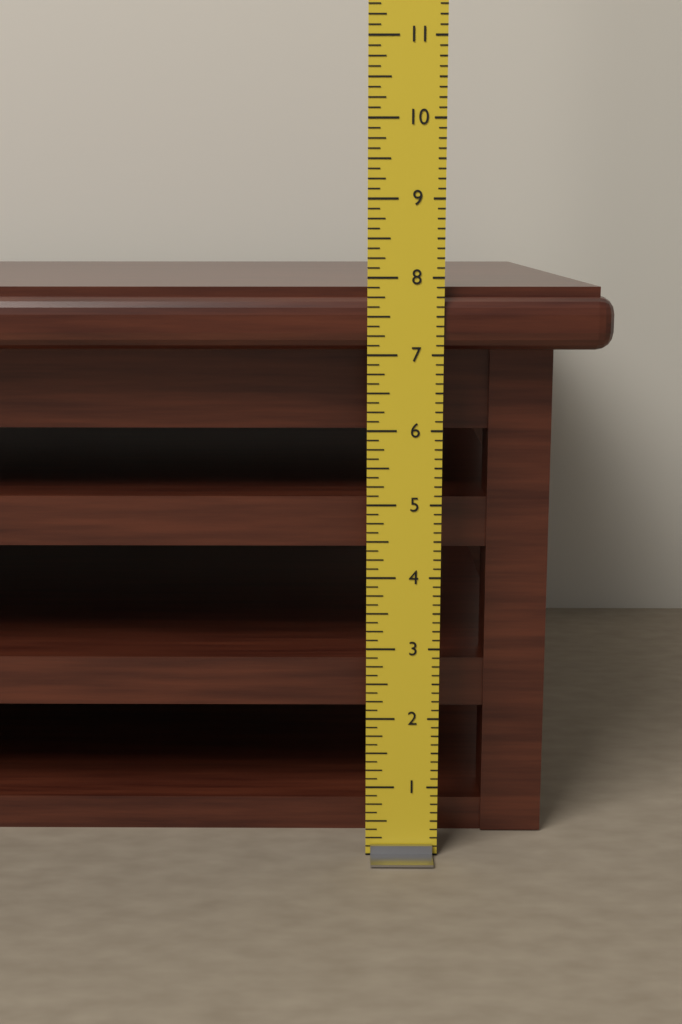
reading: 7.875 in
